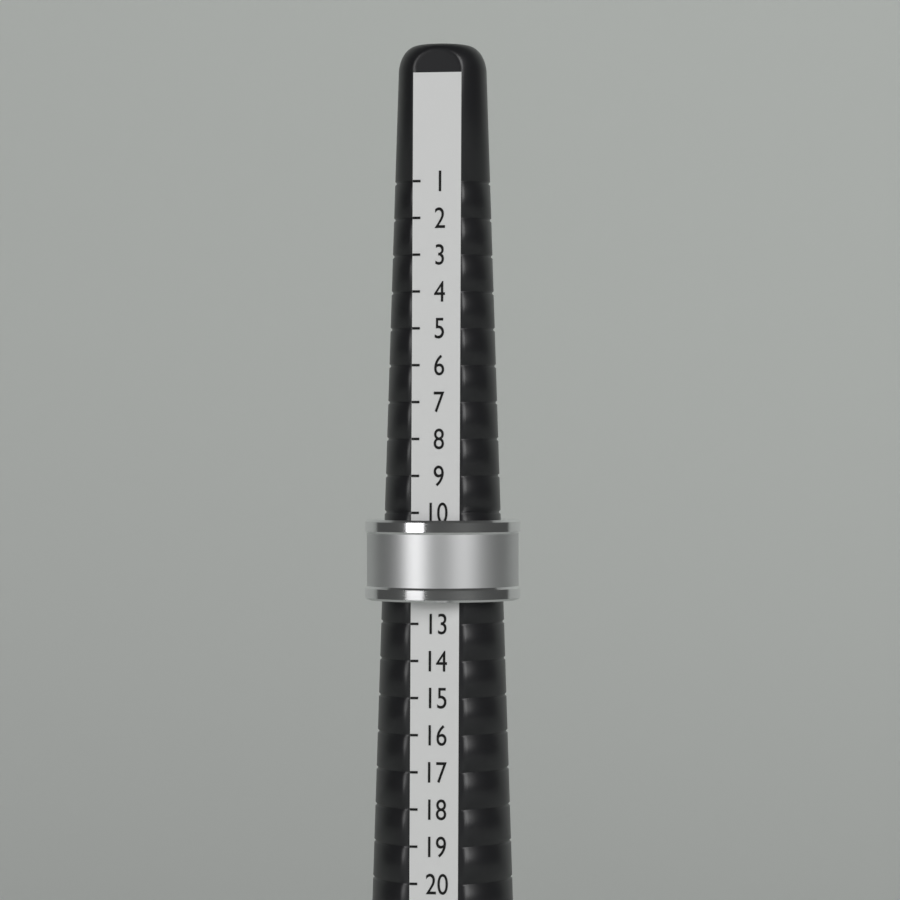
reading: 12.4 (no unit)
